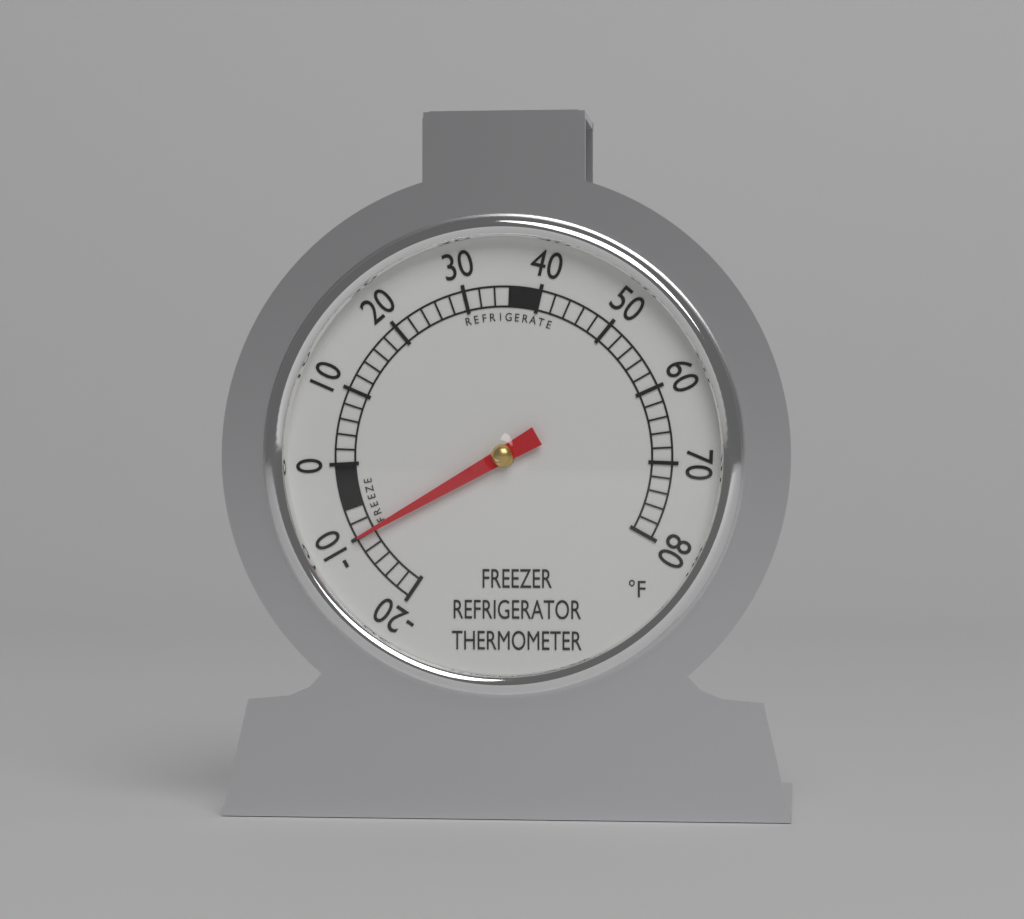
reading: -10 °F
